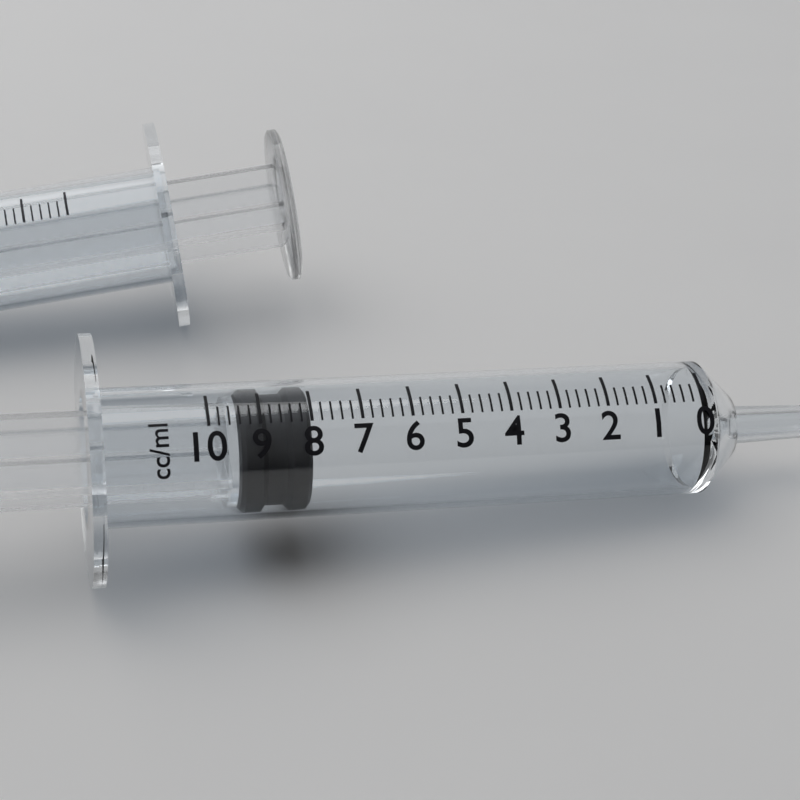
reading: 8.0 ml
